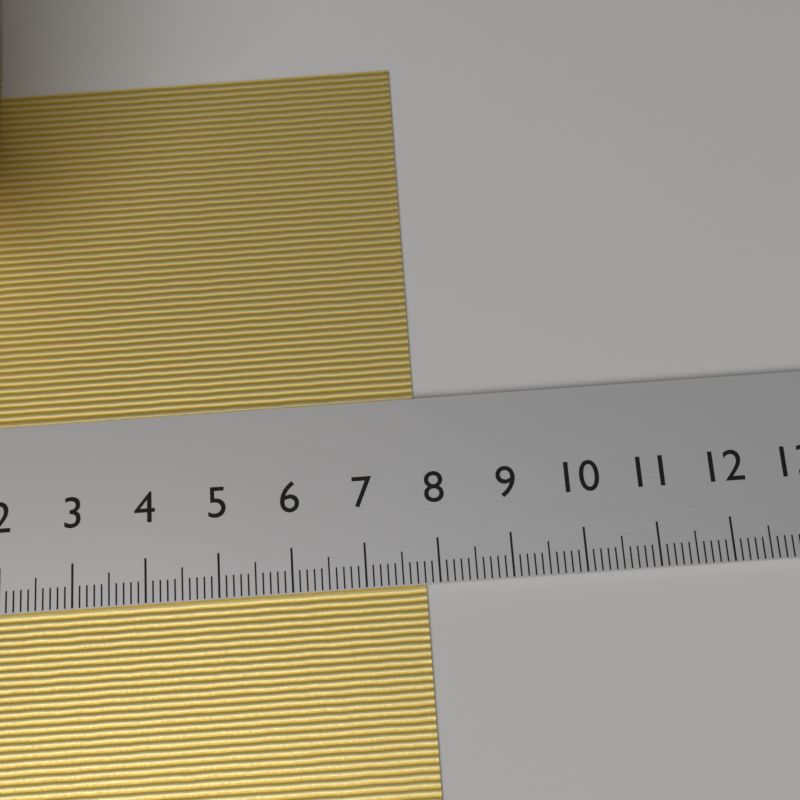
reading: 7.8 cm
